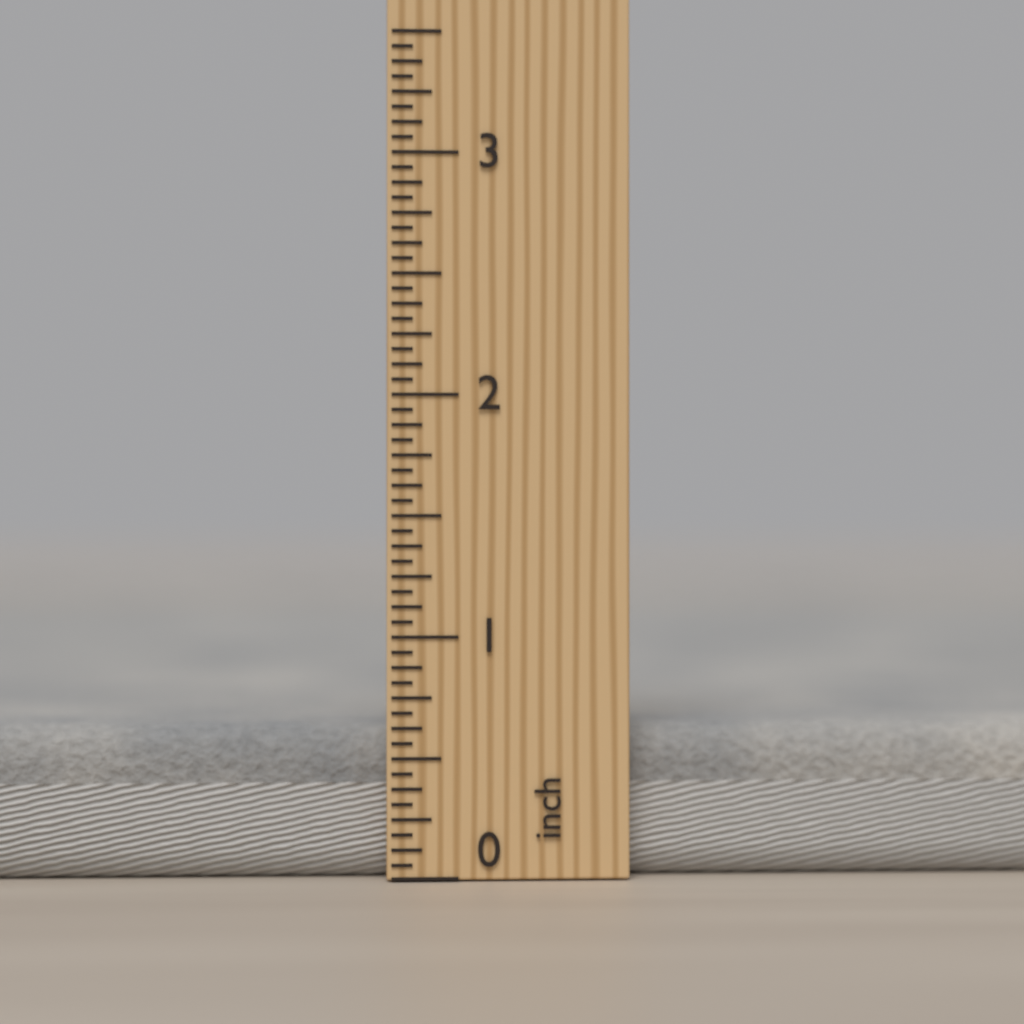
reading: 0.6250 inch
